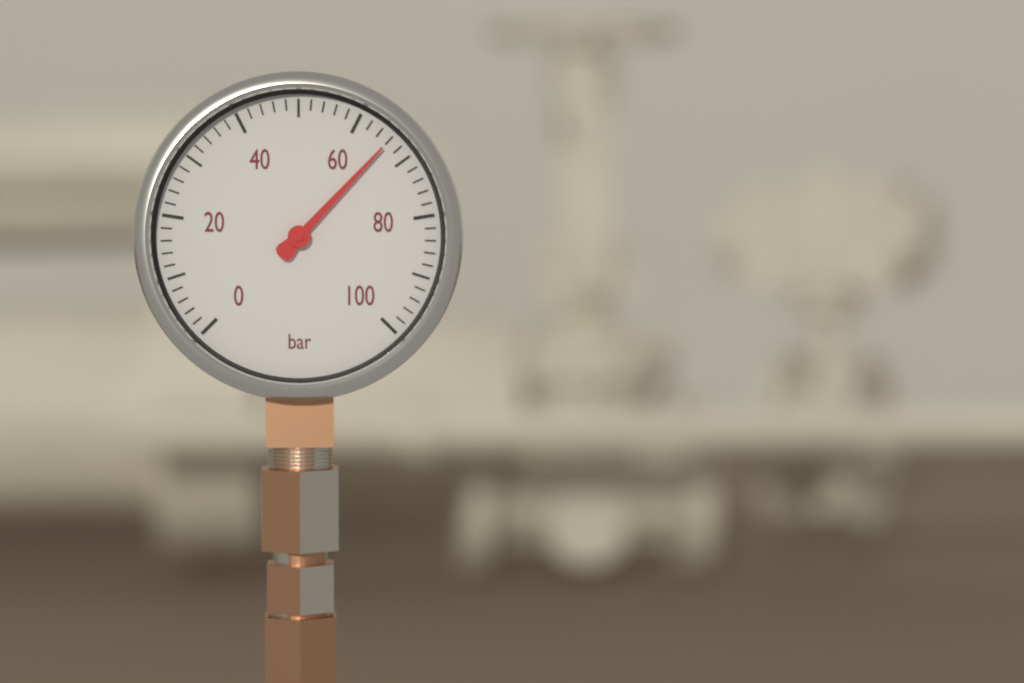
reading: 66 bar
